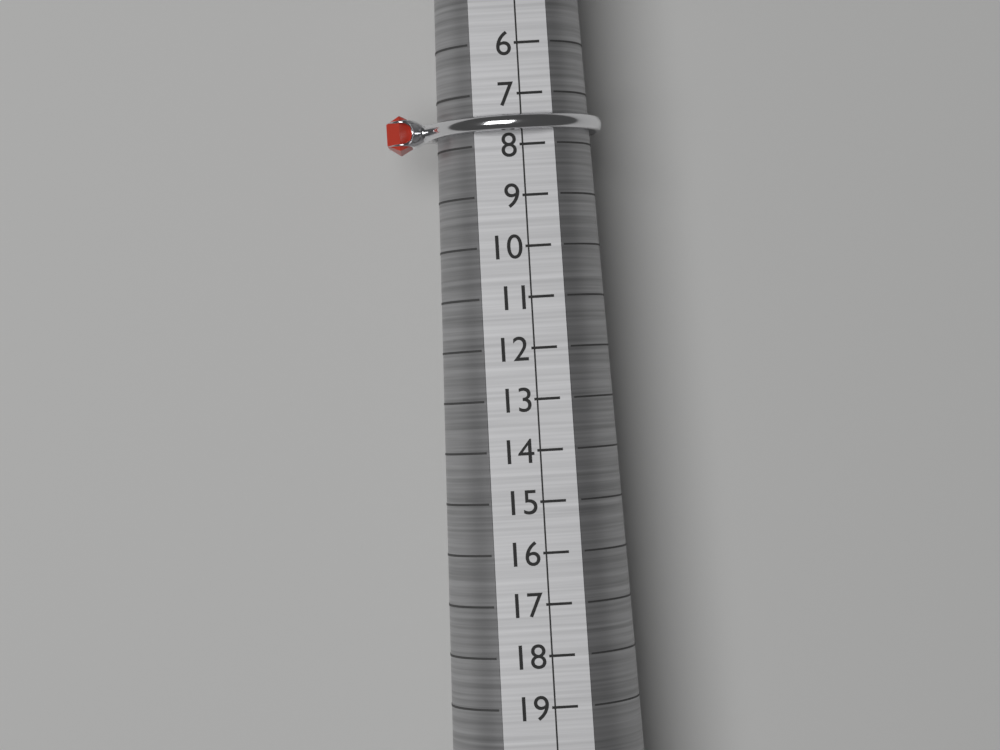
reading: 8 (no unit)
